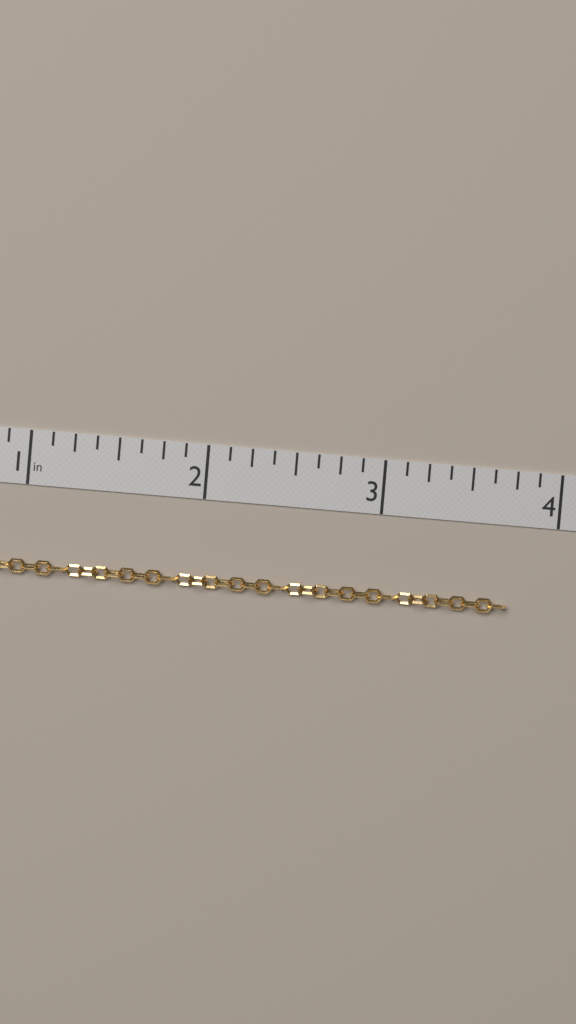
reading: 3.750 in
